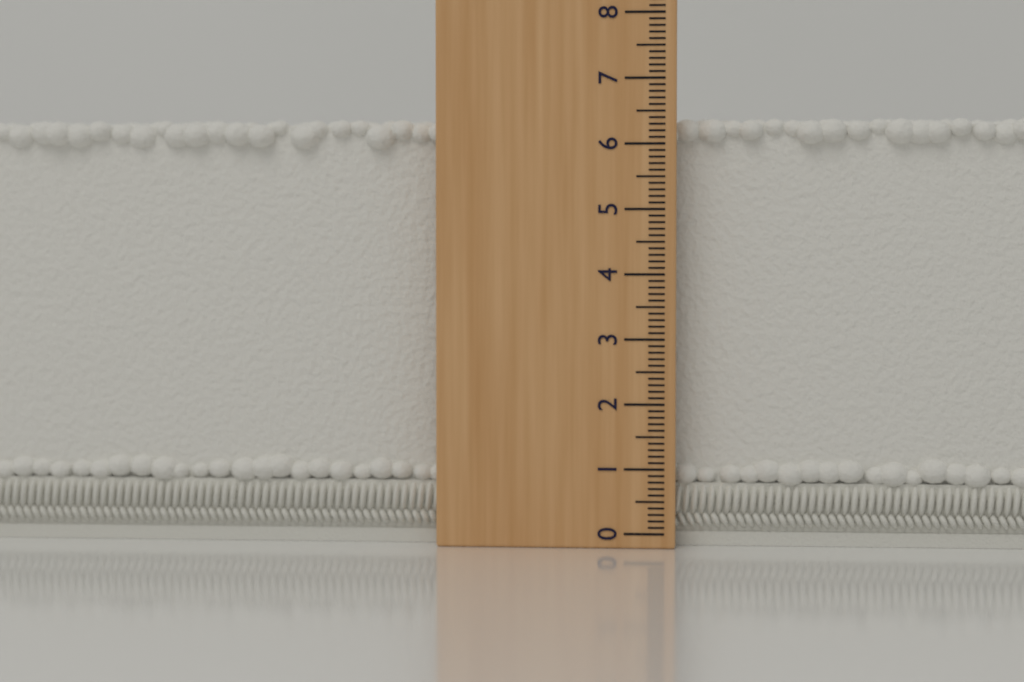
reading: 6.4 (no unit)
